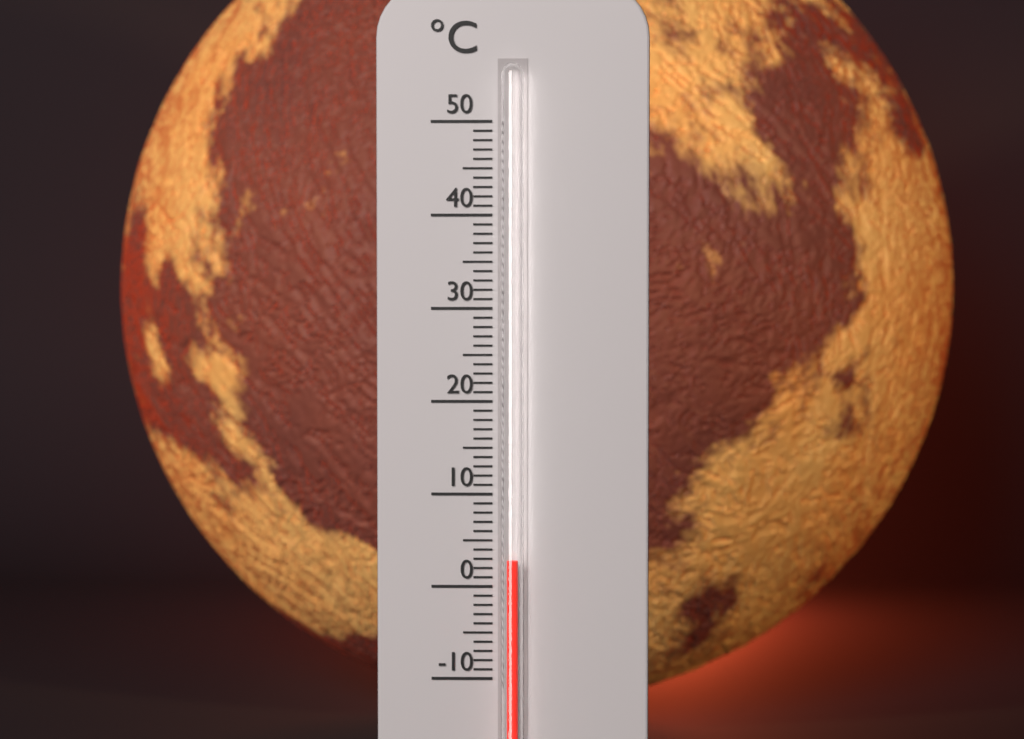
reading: 3 °C
